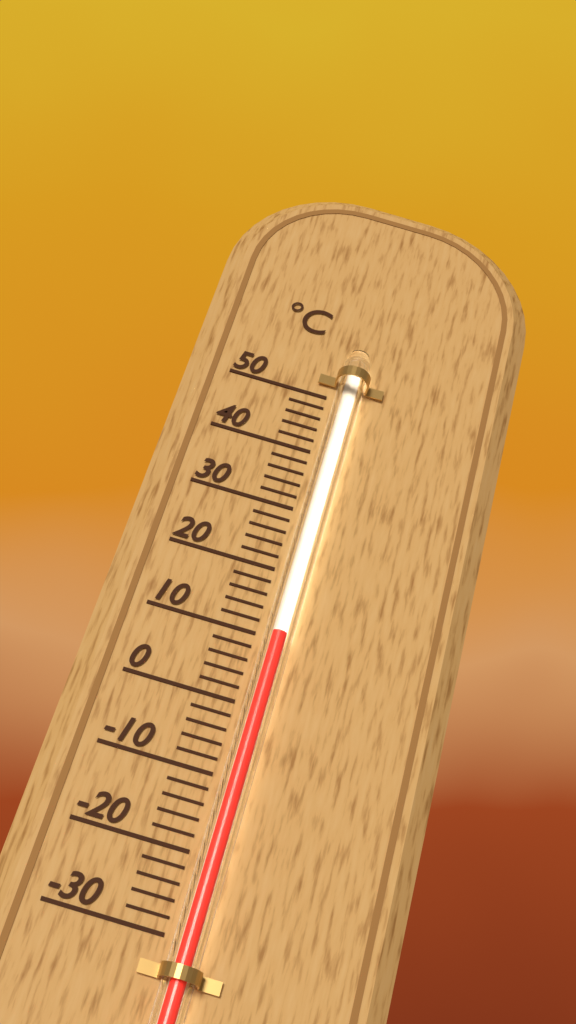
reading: 10 °C
